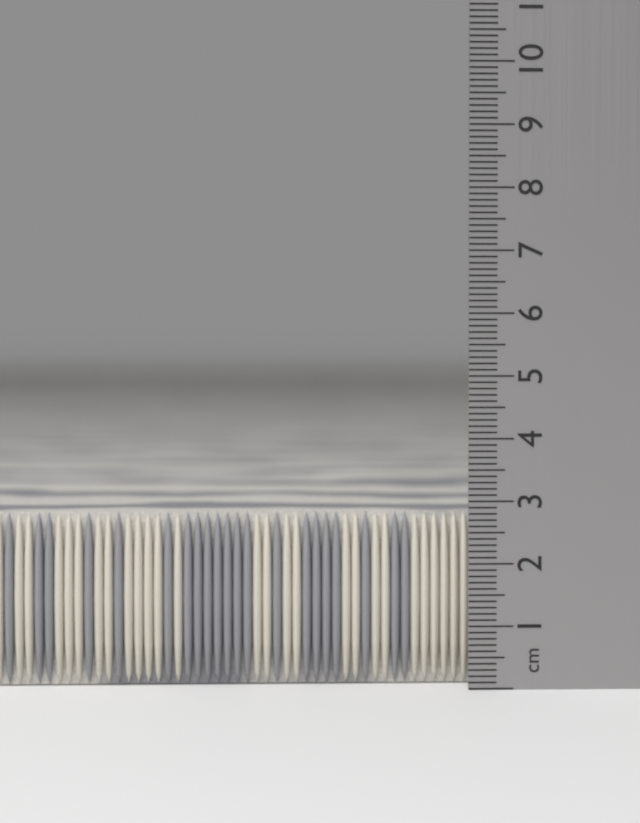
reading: 2.8 cm
